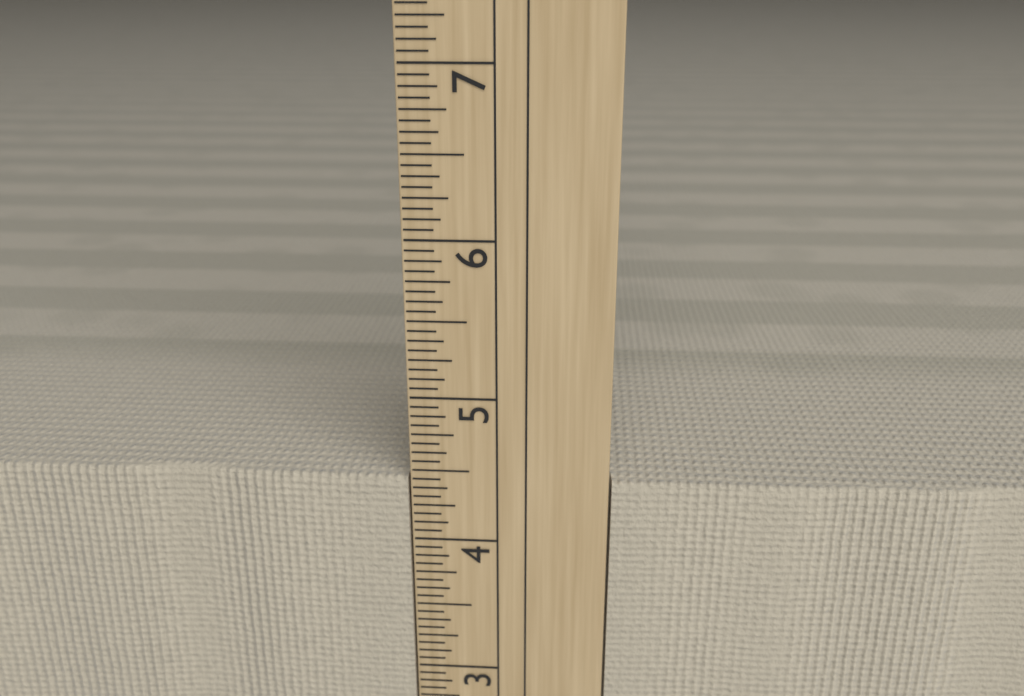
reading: 4.4375 in
